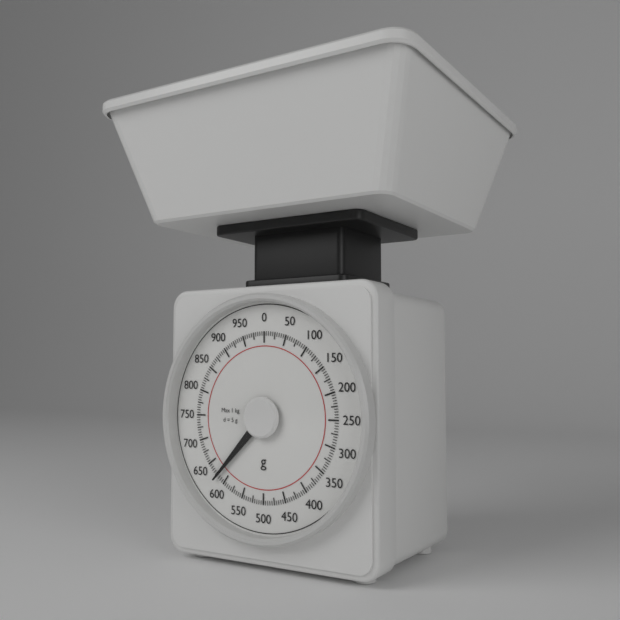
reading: 620 g
